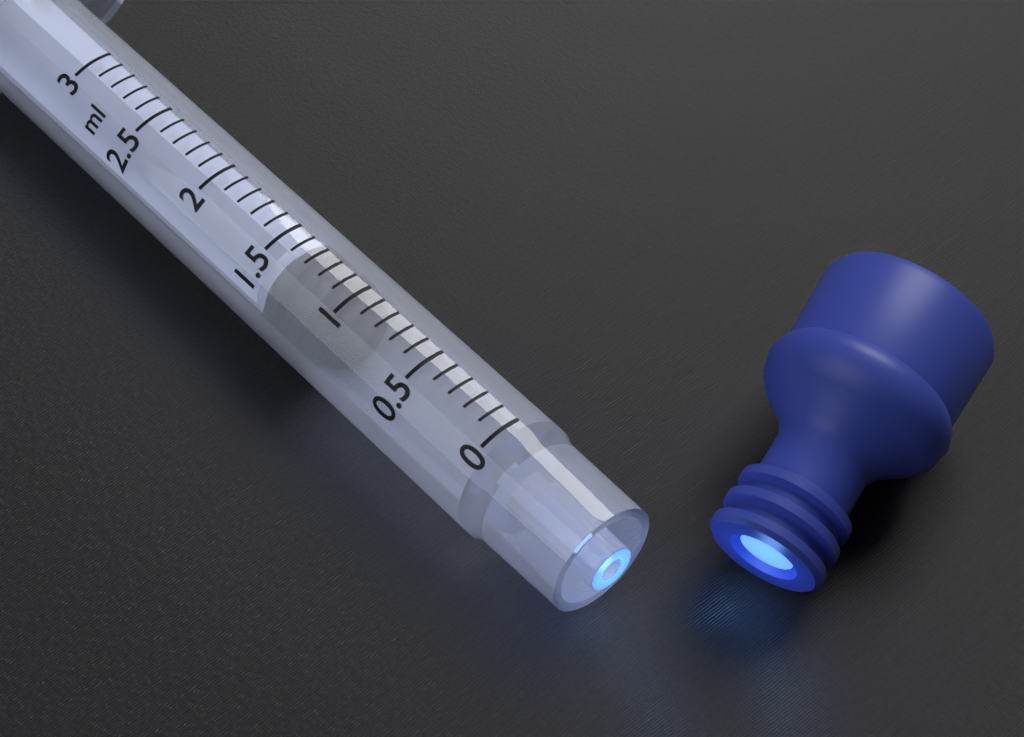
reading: 1.1 ml
